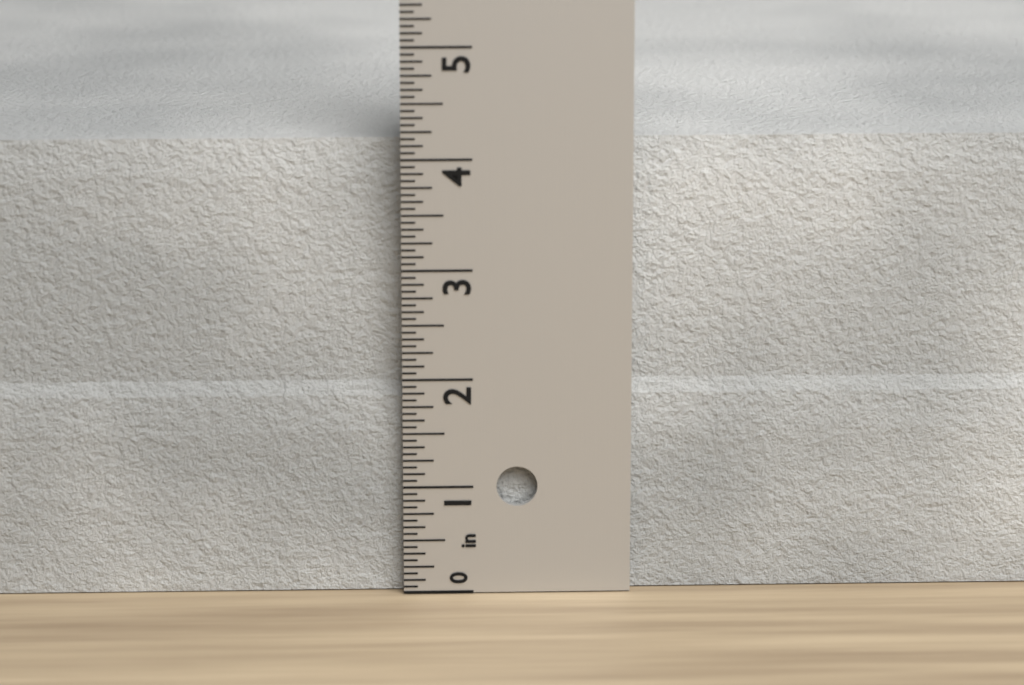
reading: 4.1250 in
